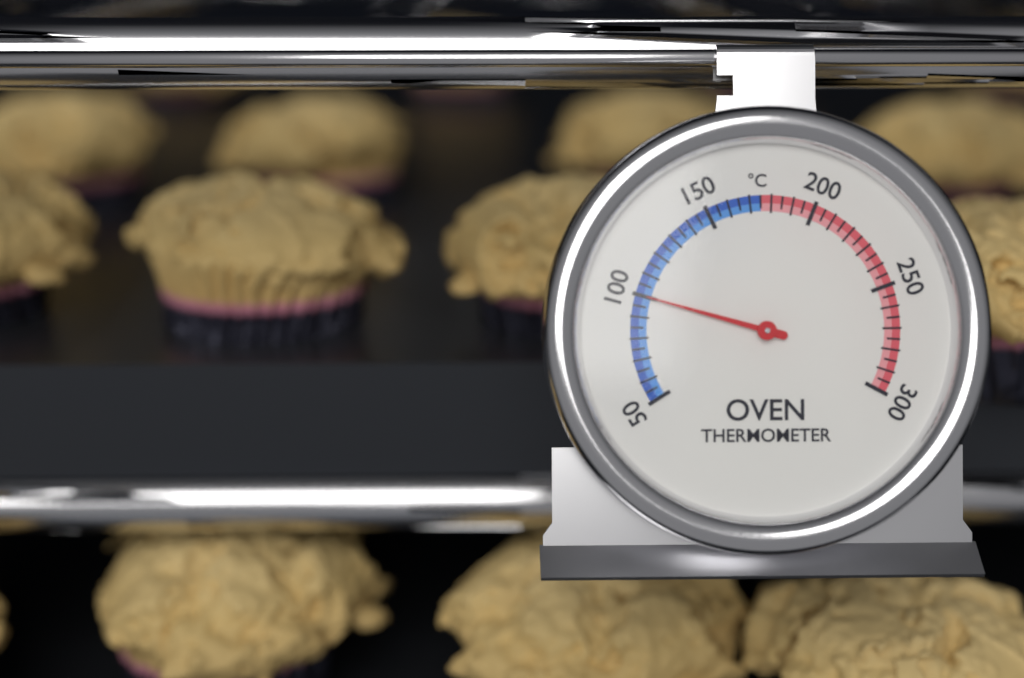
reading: 100 °C
